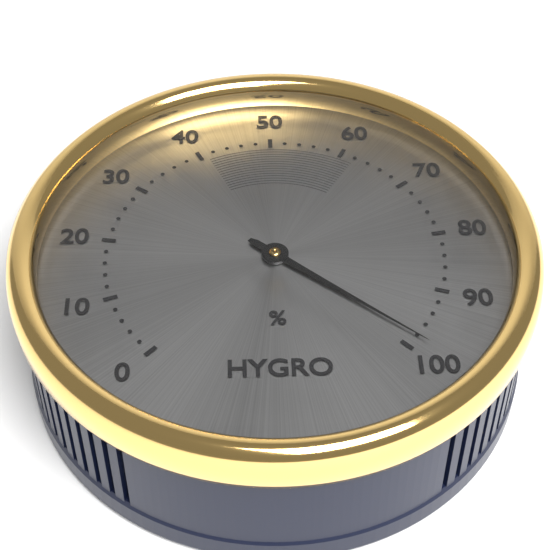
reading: 98 %
